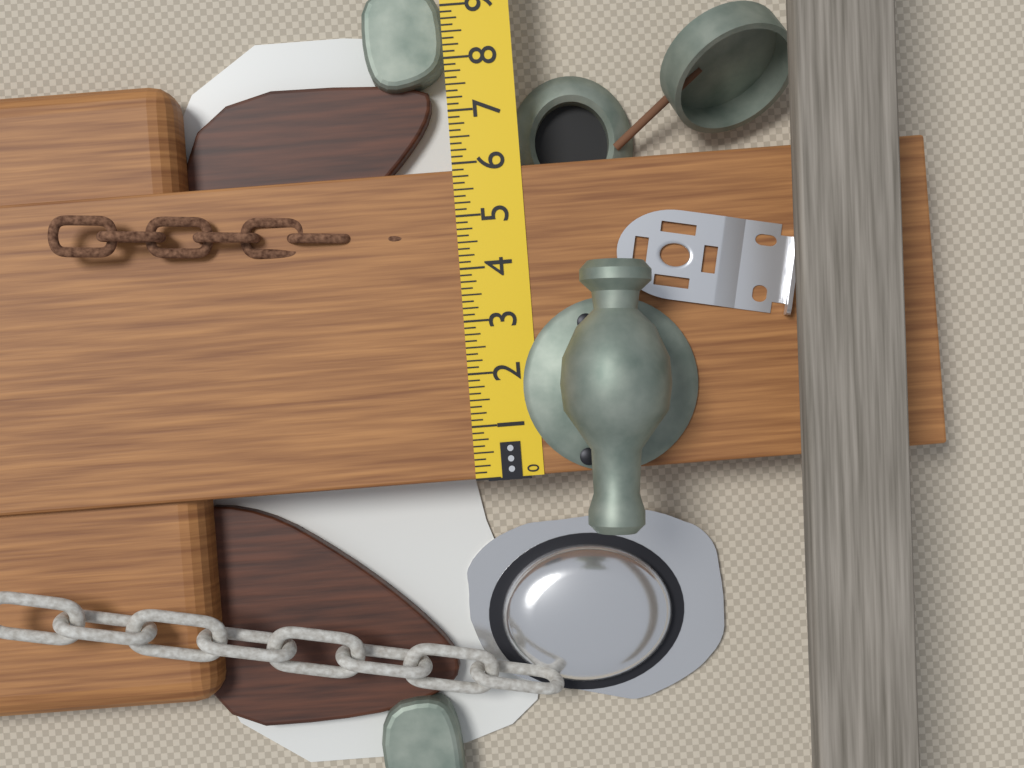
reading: 5.875 in
